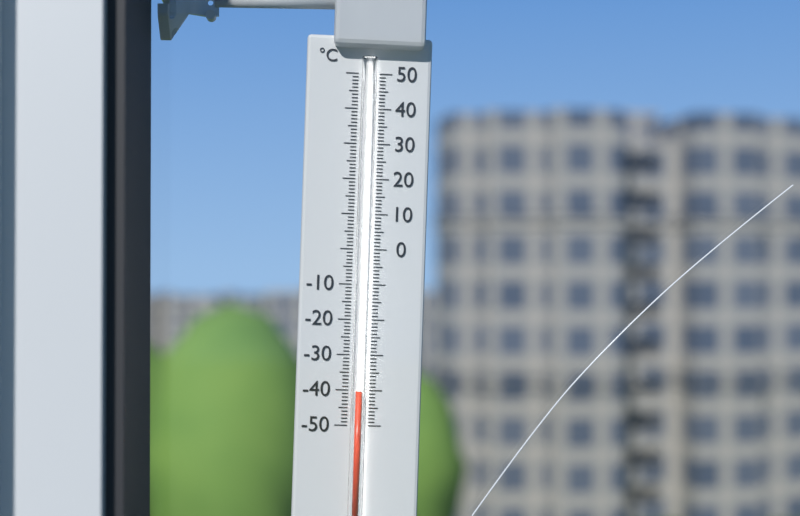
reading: -40 °C
